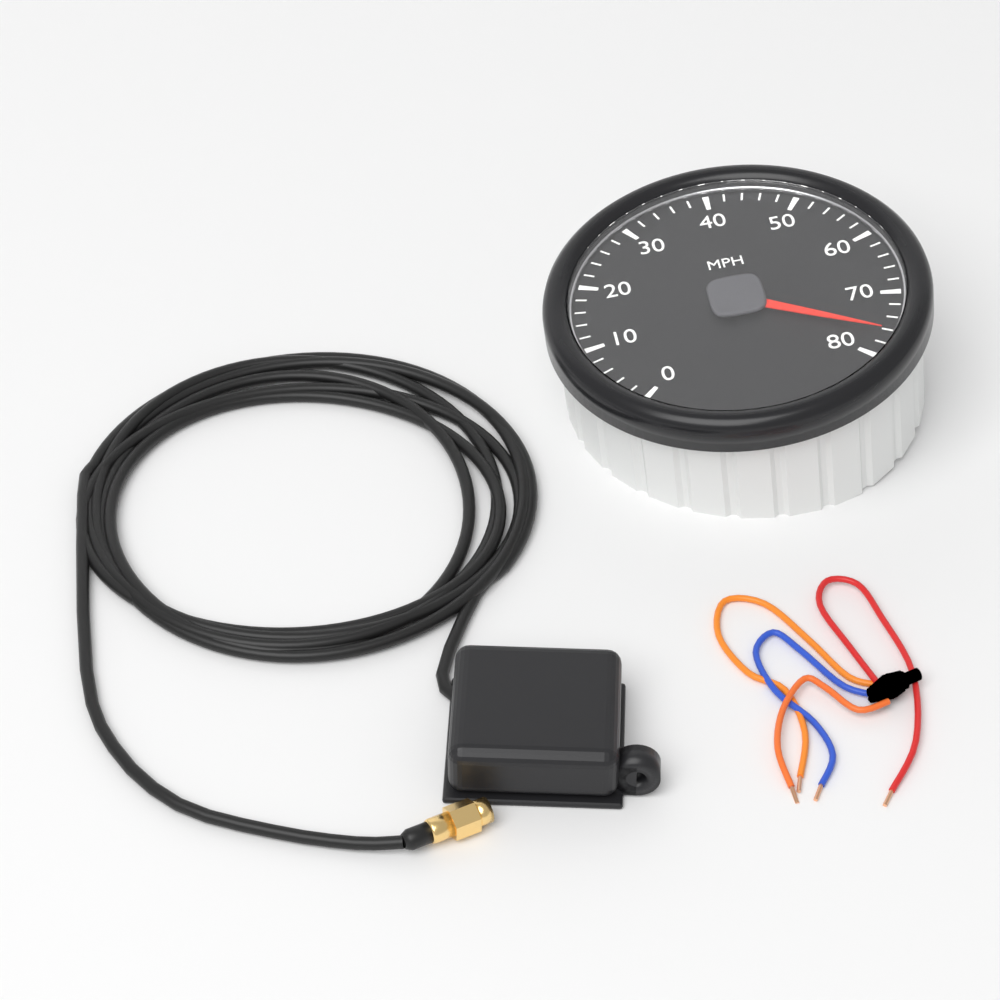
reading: 76 MPH
